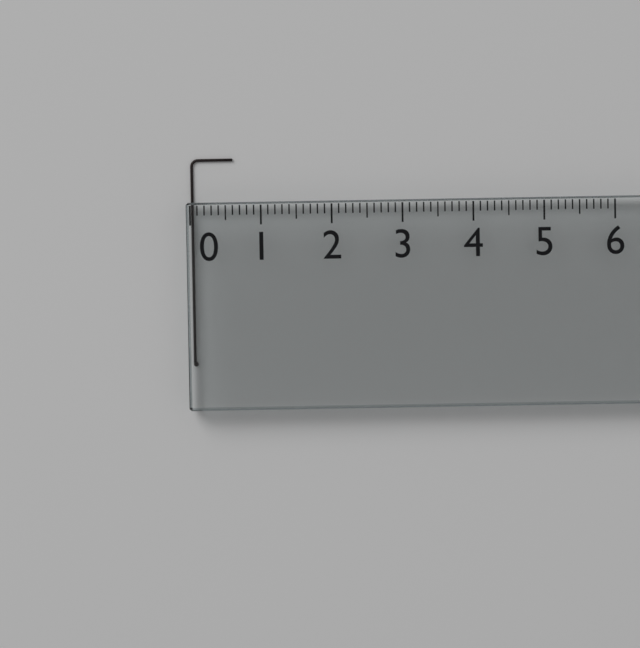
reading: 0.6 (no unit)
